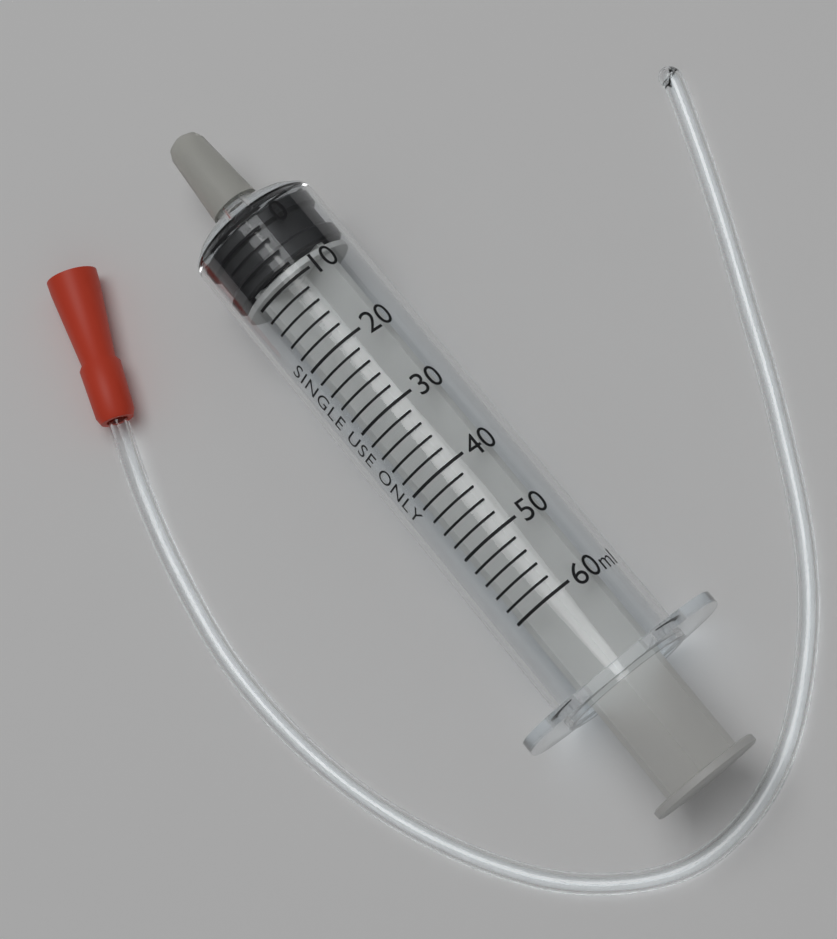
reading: 0 ml
